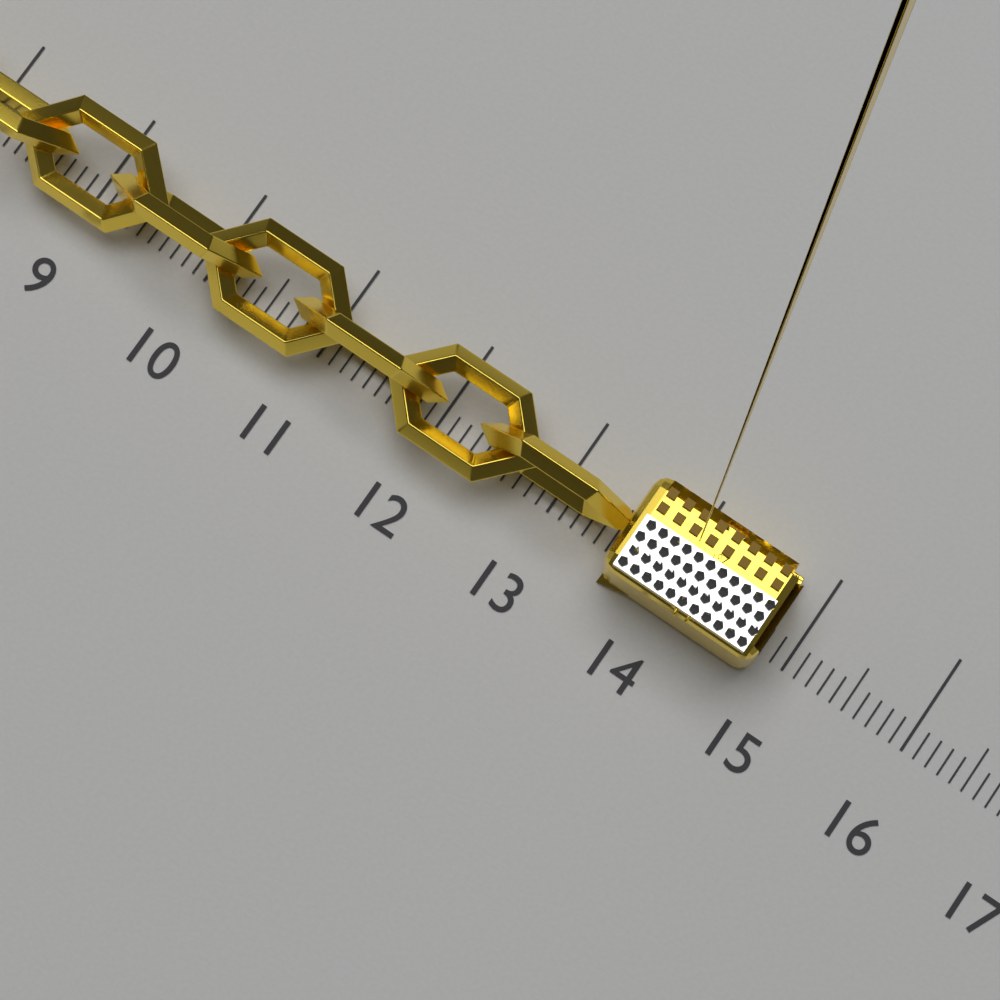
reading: 14.8 (no unit)
